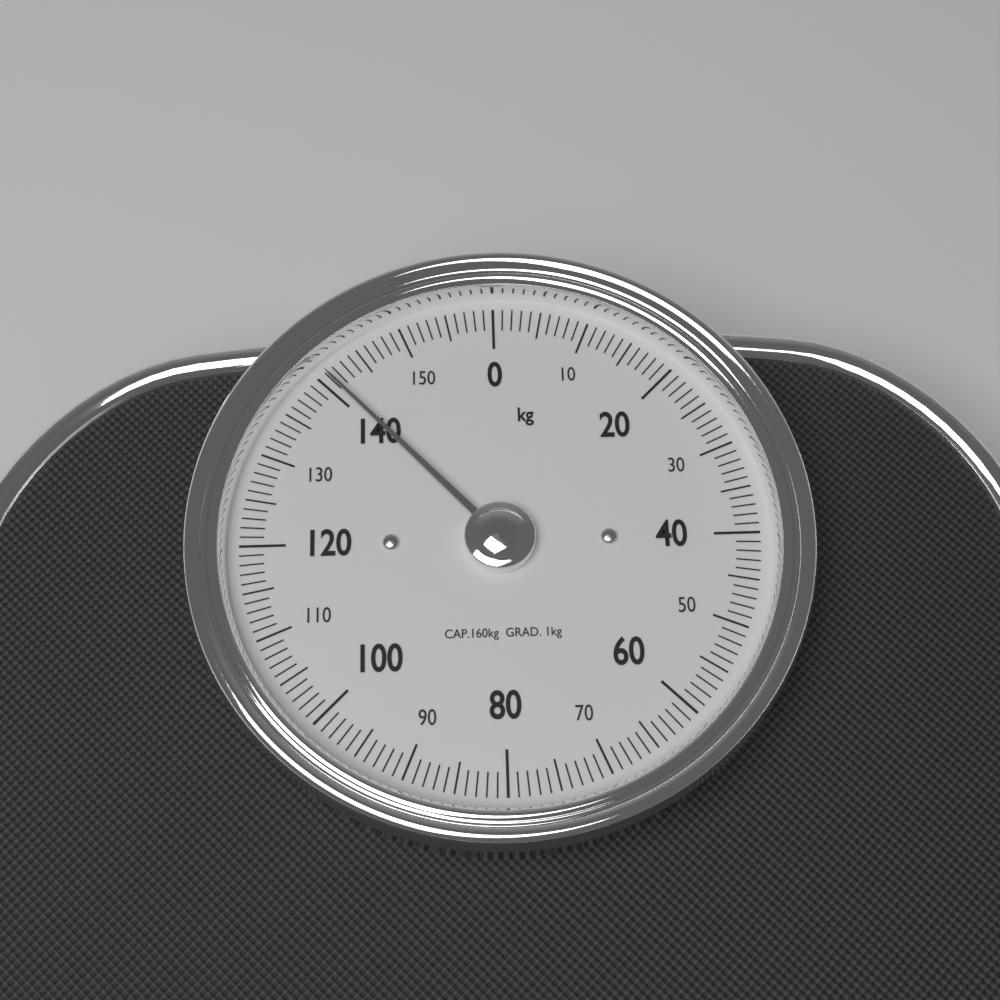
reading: 141 kg
